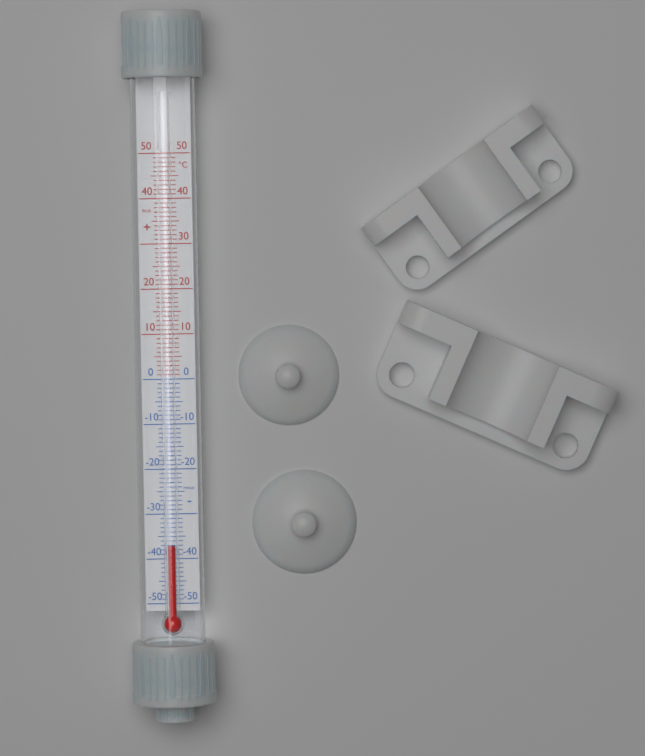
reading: -37 °C
